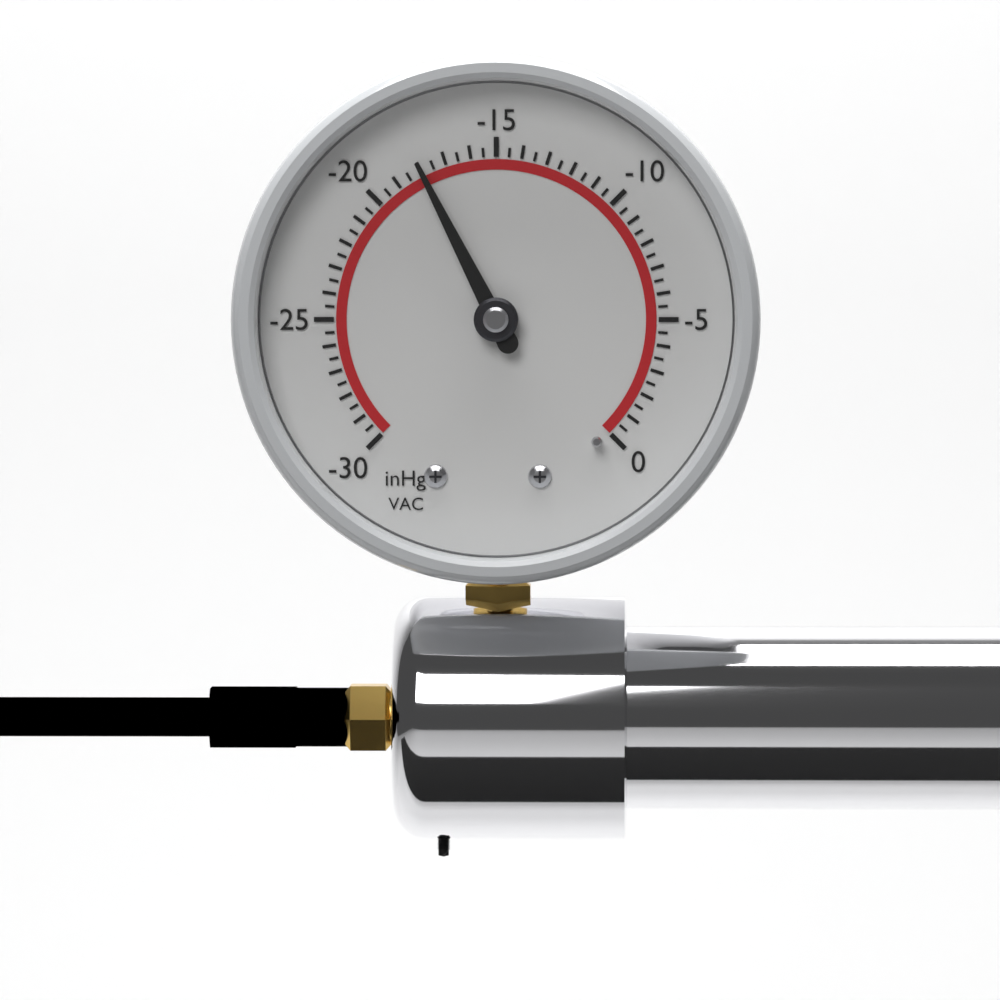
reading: -18.0 inHg
